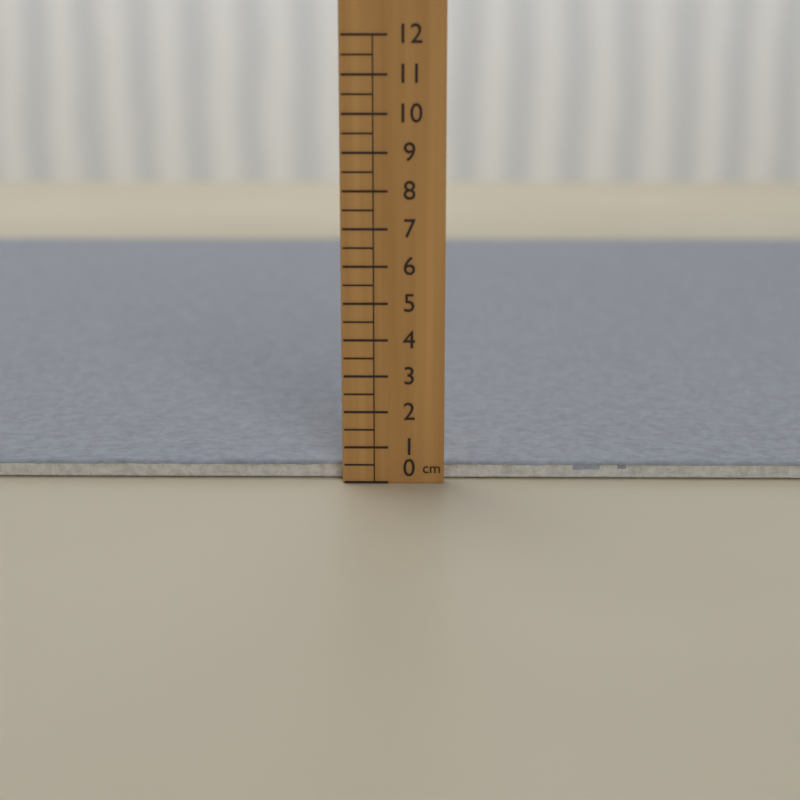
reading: 0.5 cm
